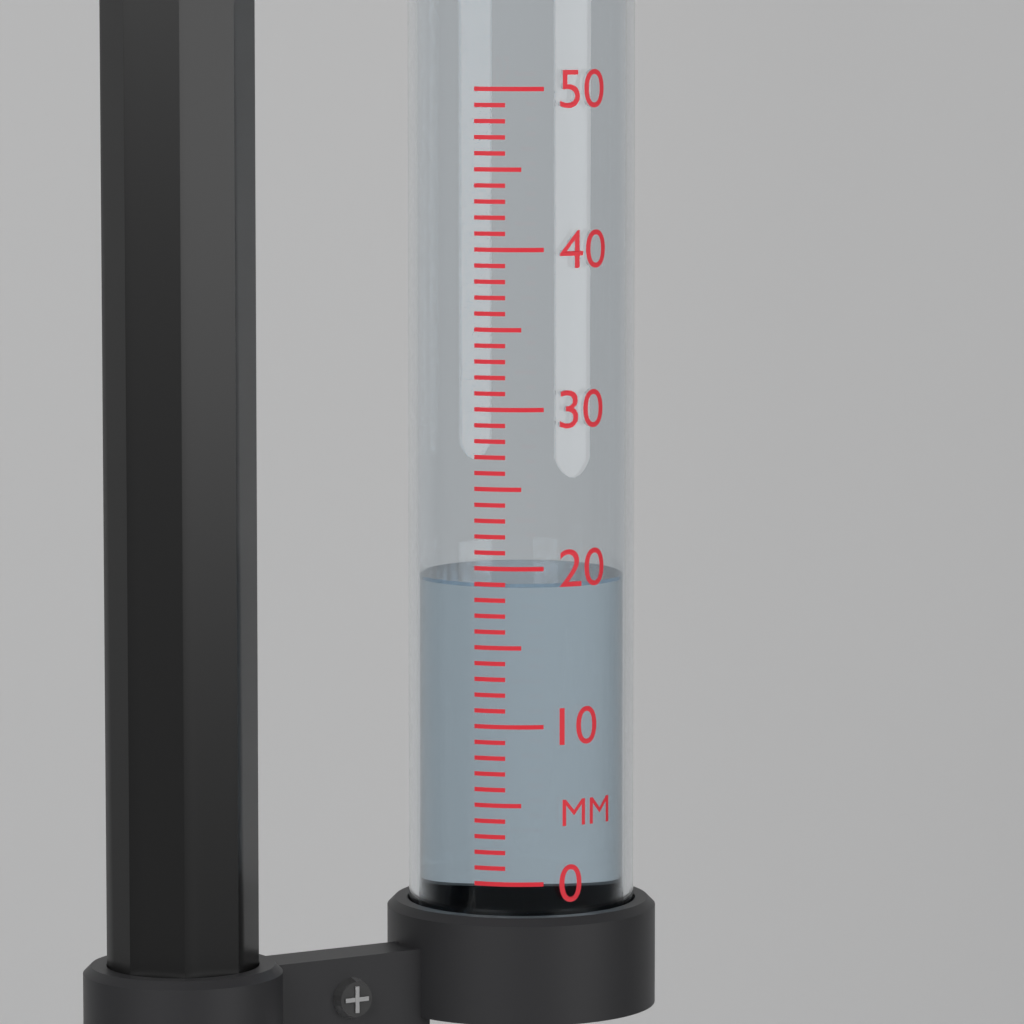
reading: 19 mm
